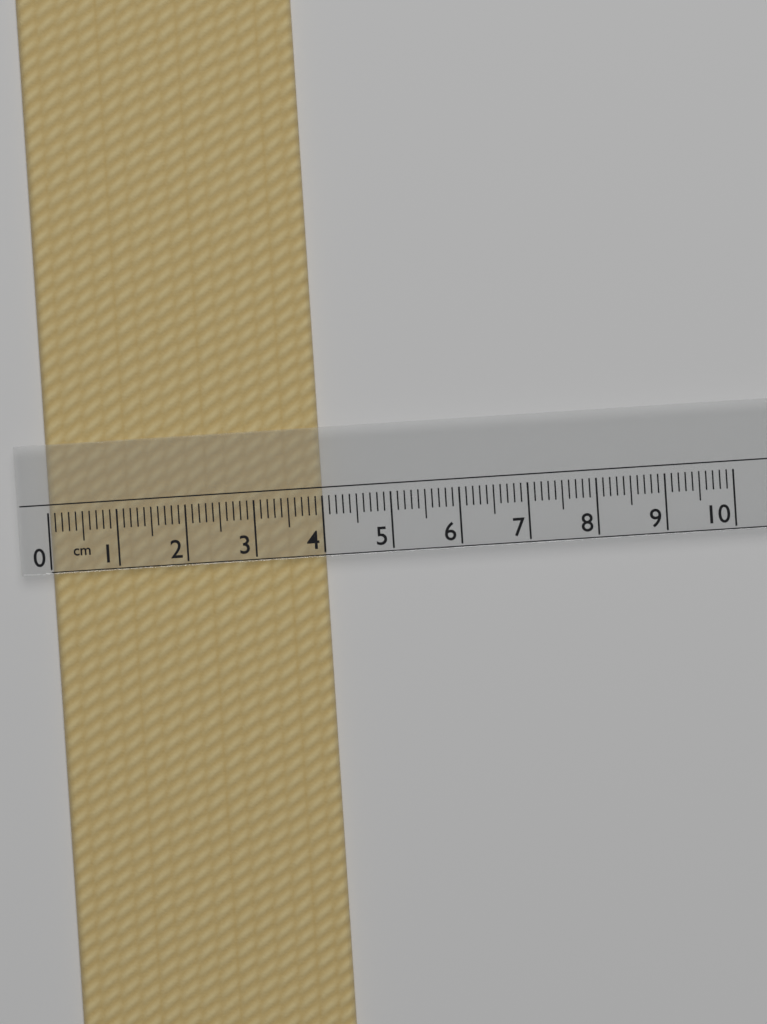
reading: 4.0 cm
